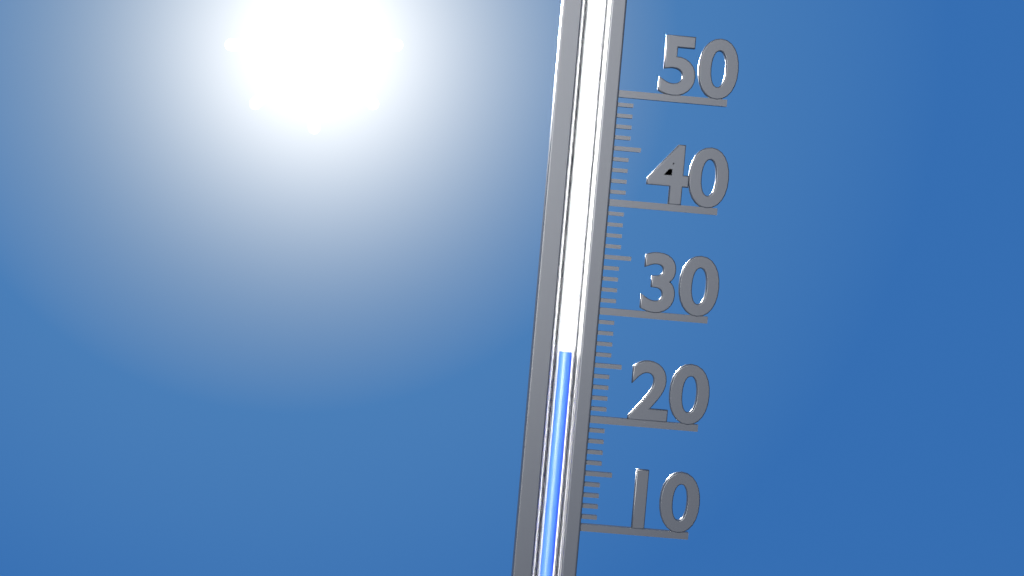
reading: 26 (no unit)
